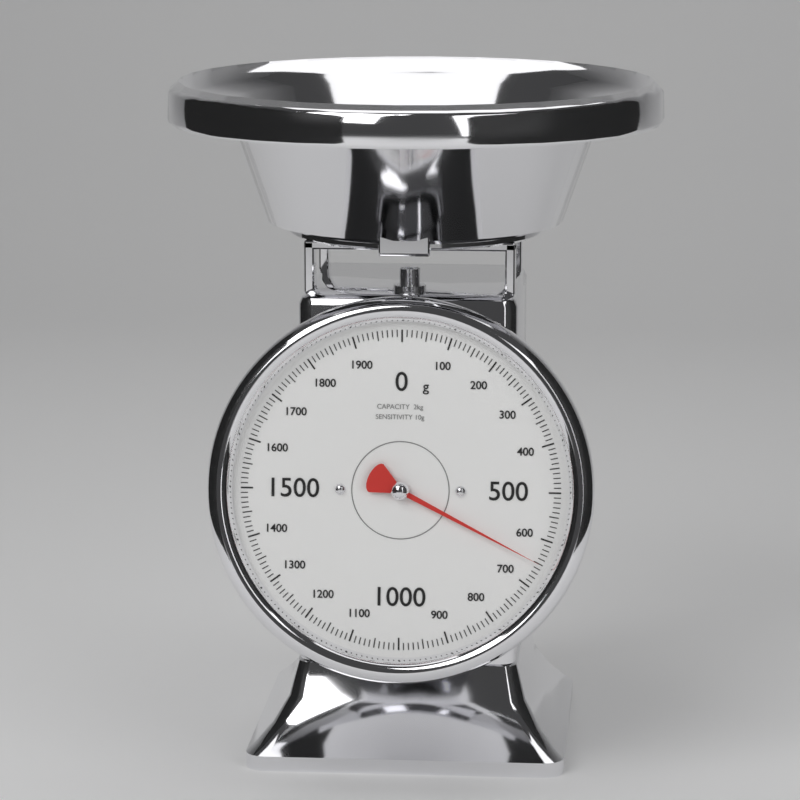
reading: 650 g
